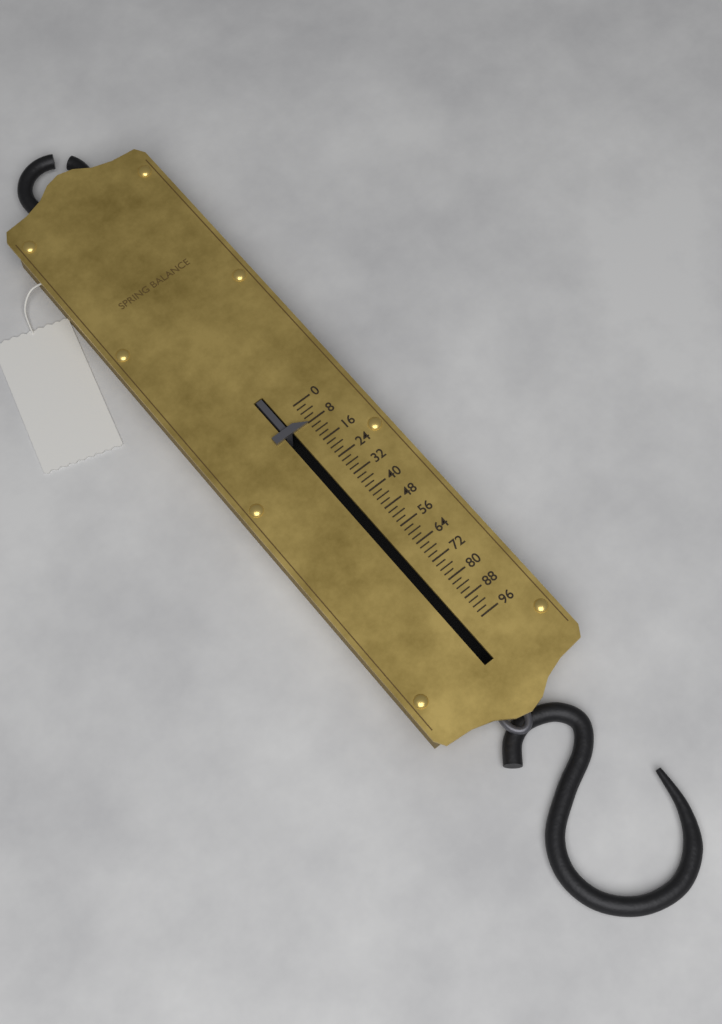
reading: 8 (no unit)
